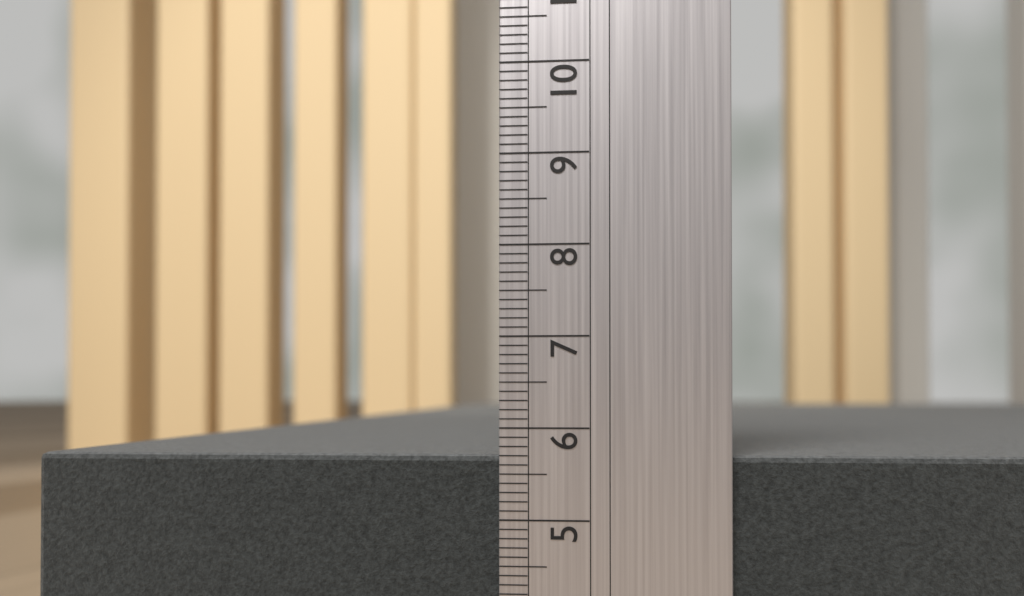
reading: 5.7 (no unit)
